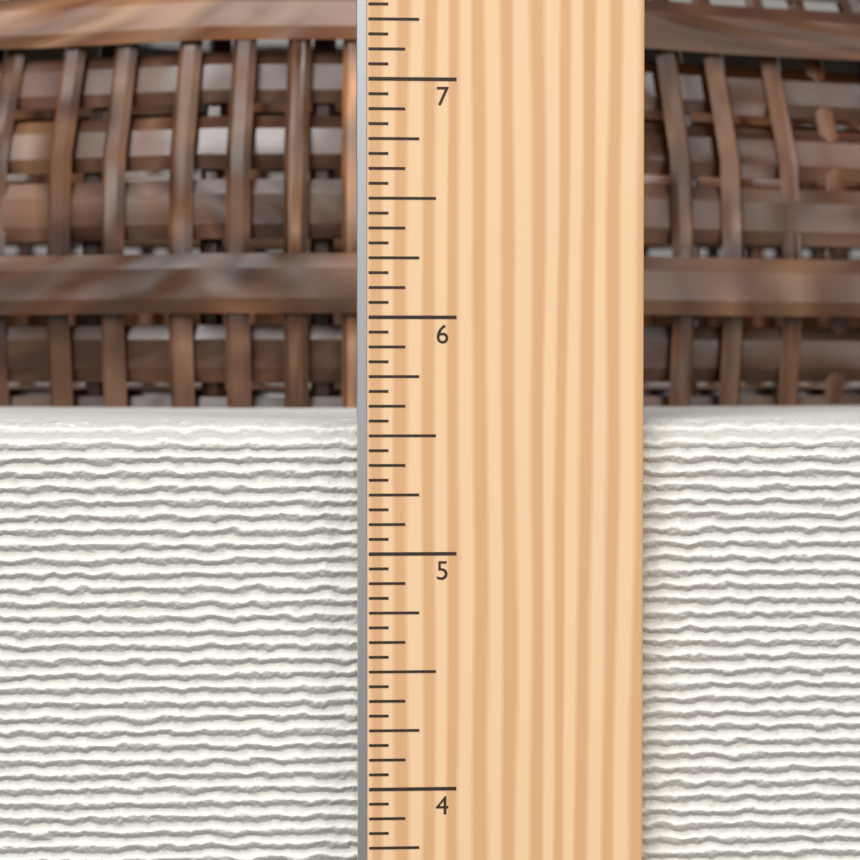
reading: 5.5625 in
